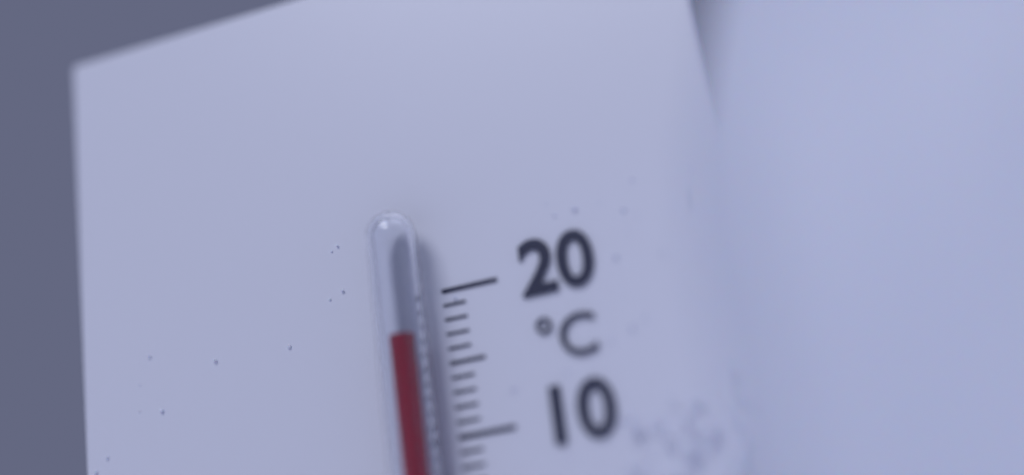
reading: 17 °C
